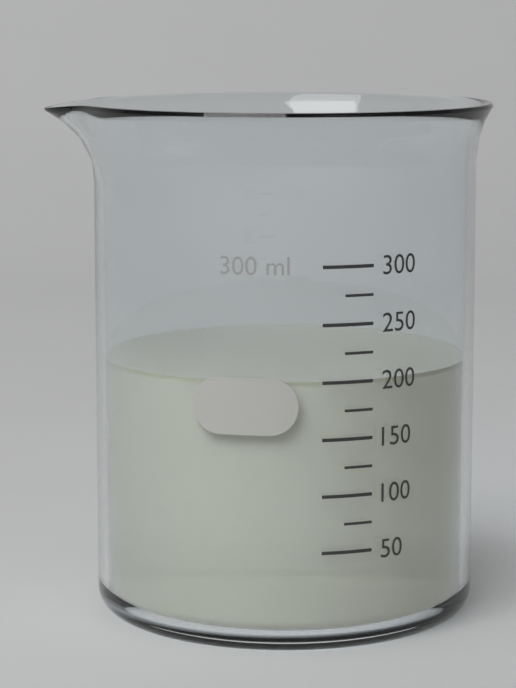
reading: 200 ml
